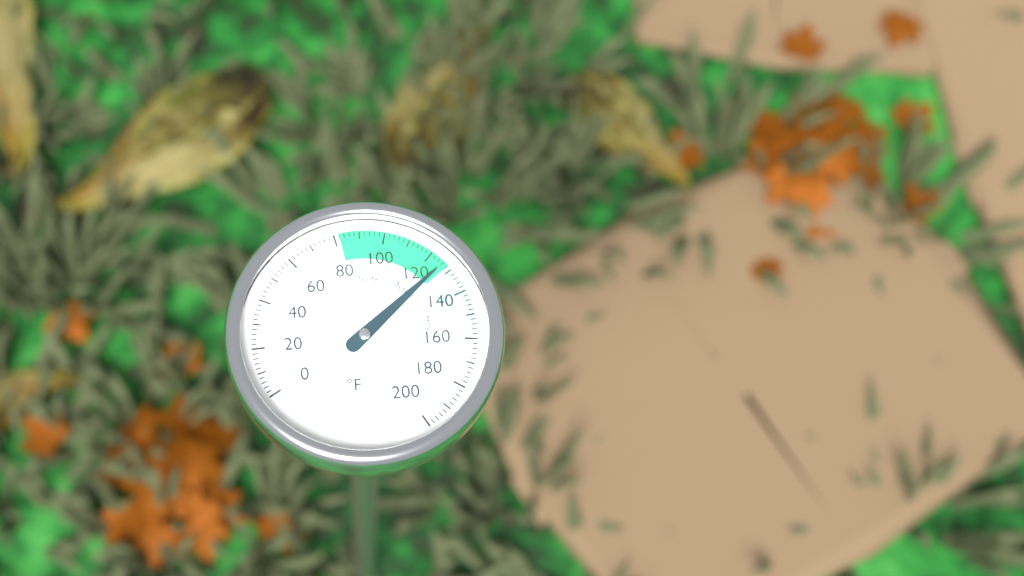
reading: 126 °F
